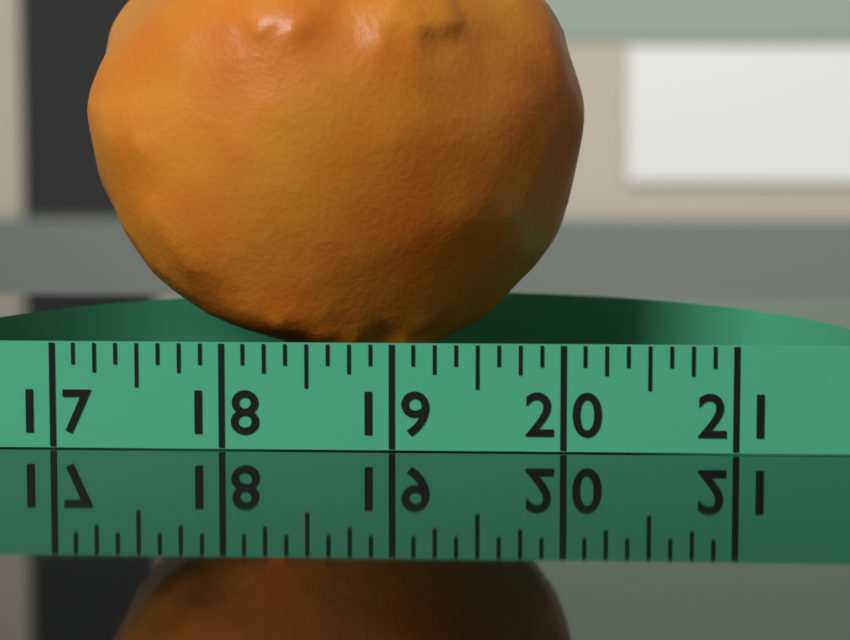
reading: 20.125 (no unit)
